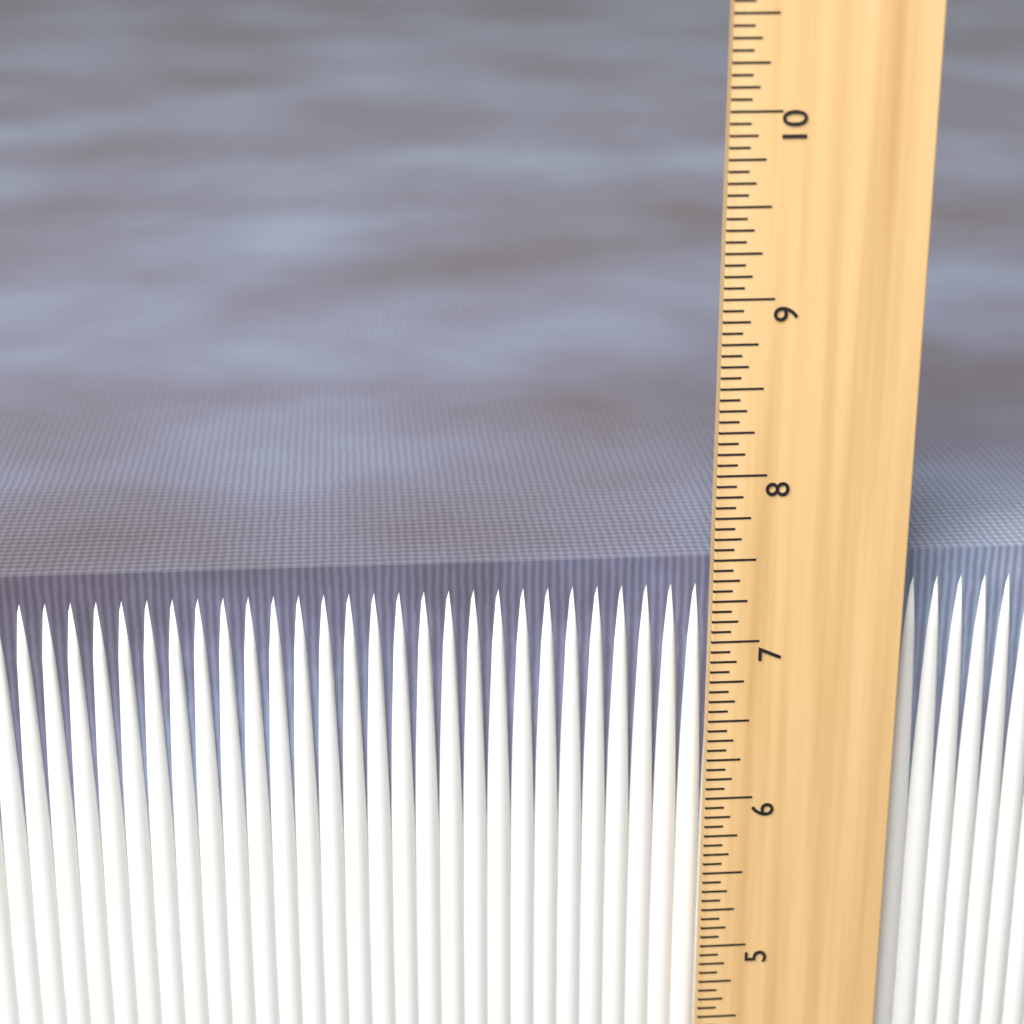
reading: 7.4375 in
